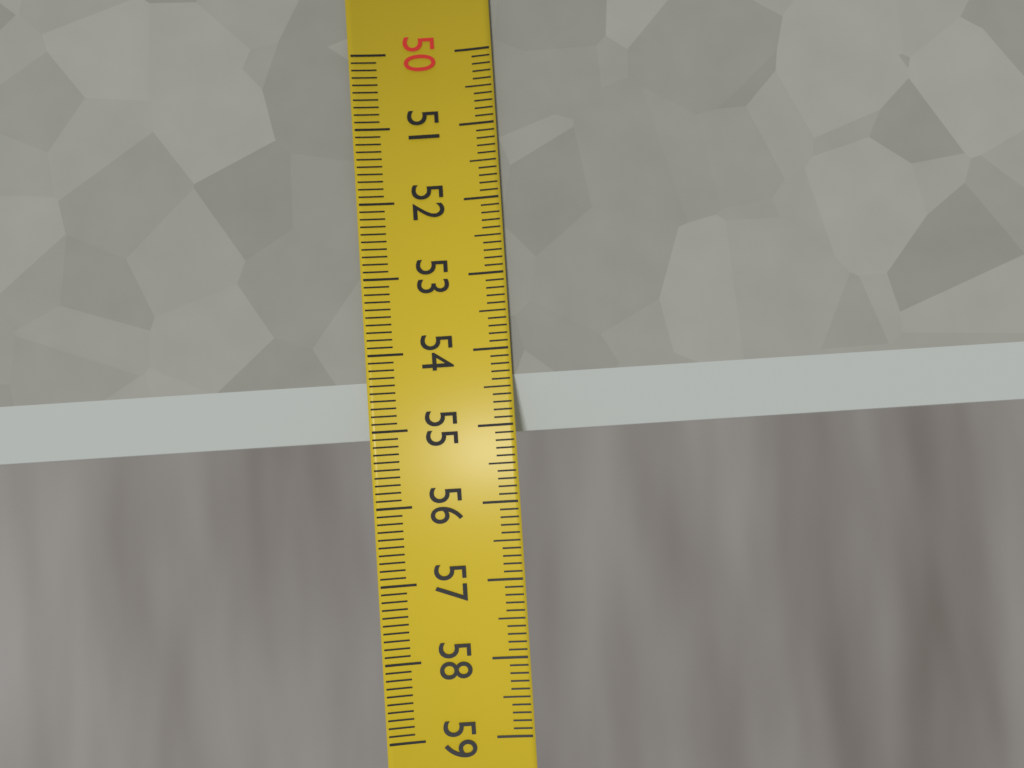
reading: 55.1 (no unit)
